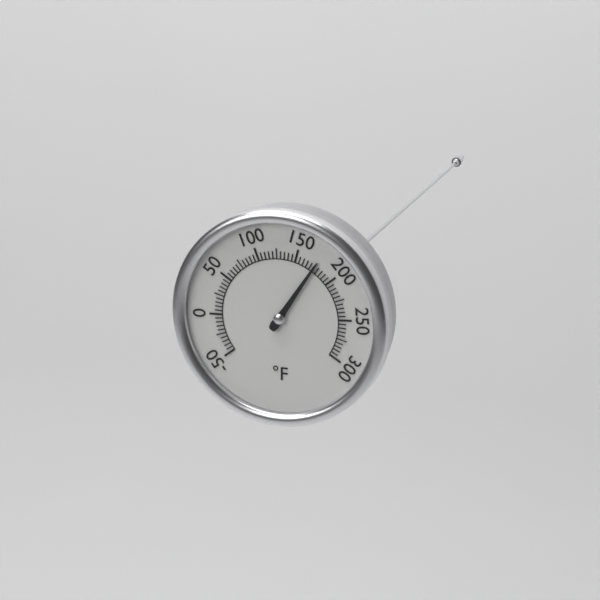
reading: 175 °F
